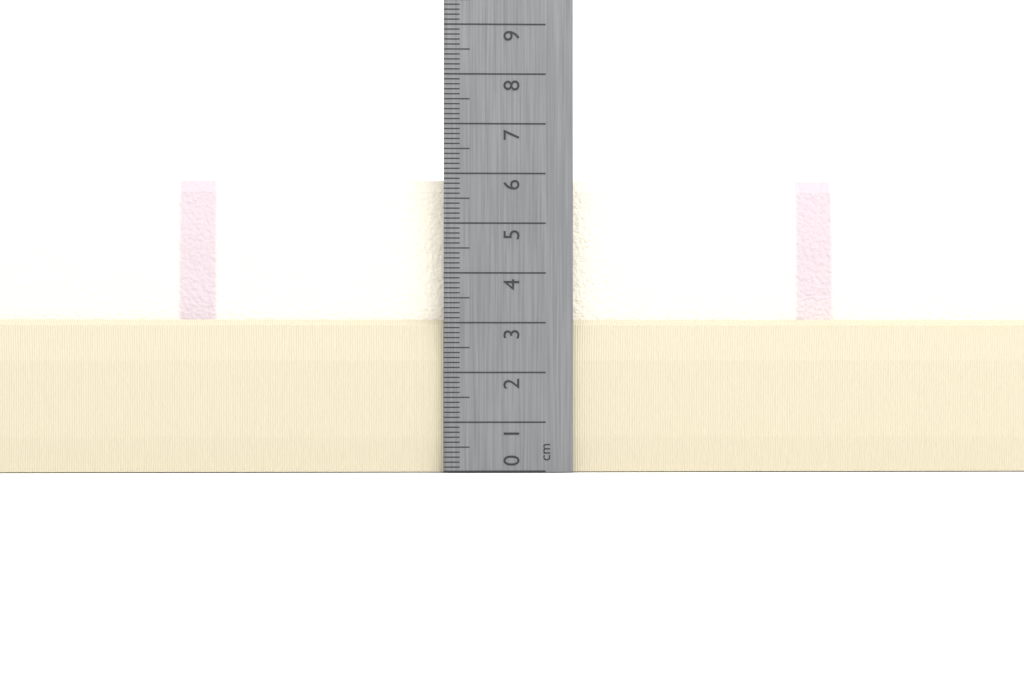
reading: 5.9 cm
